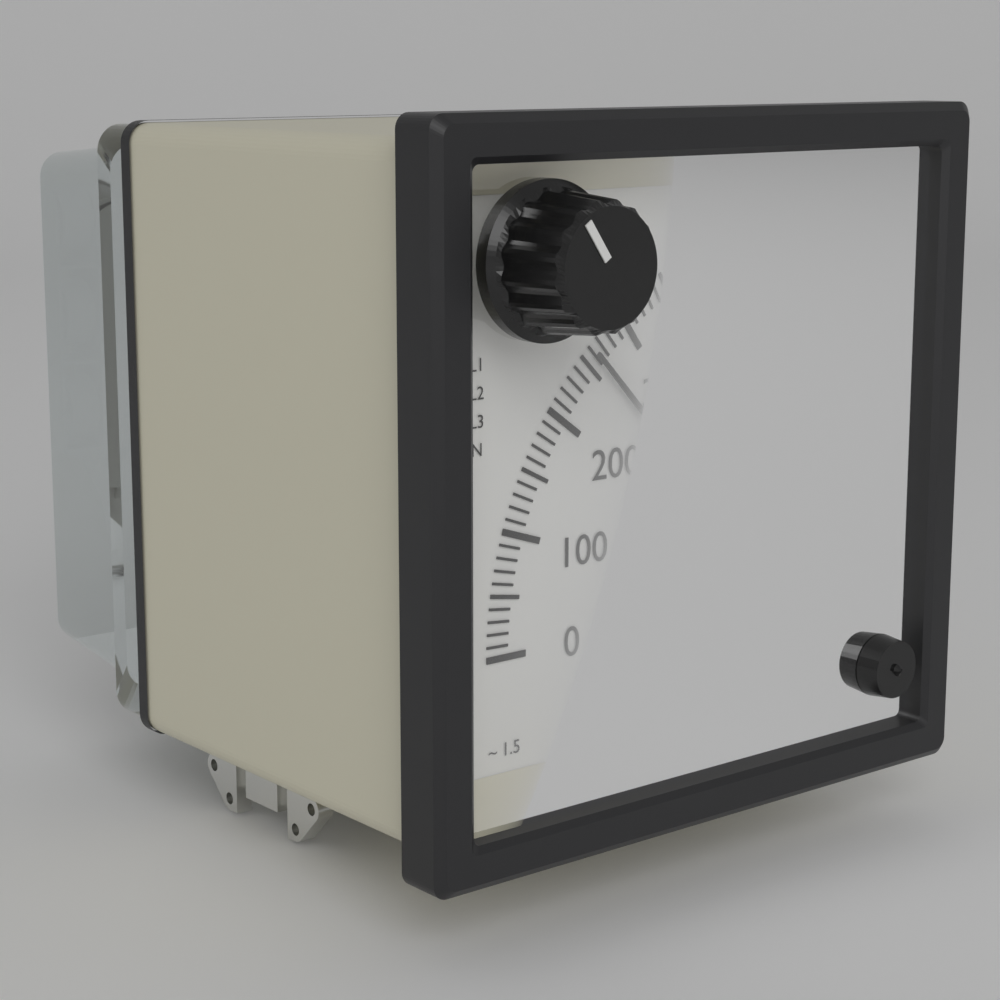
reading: 260 V
